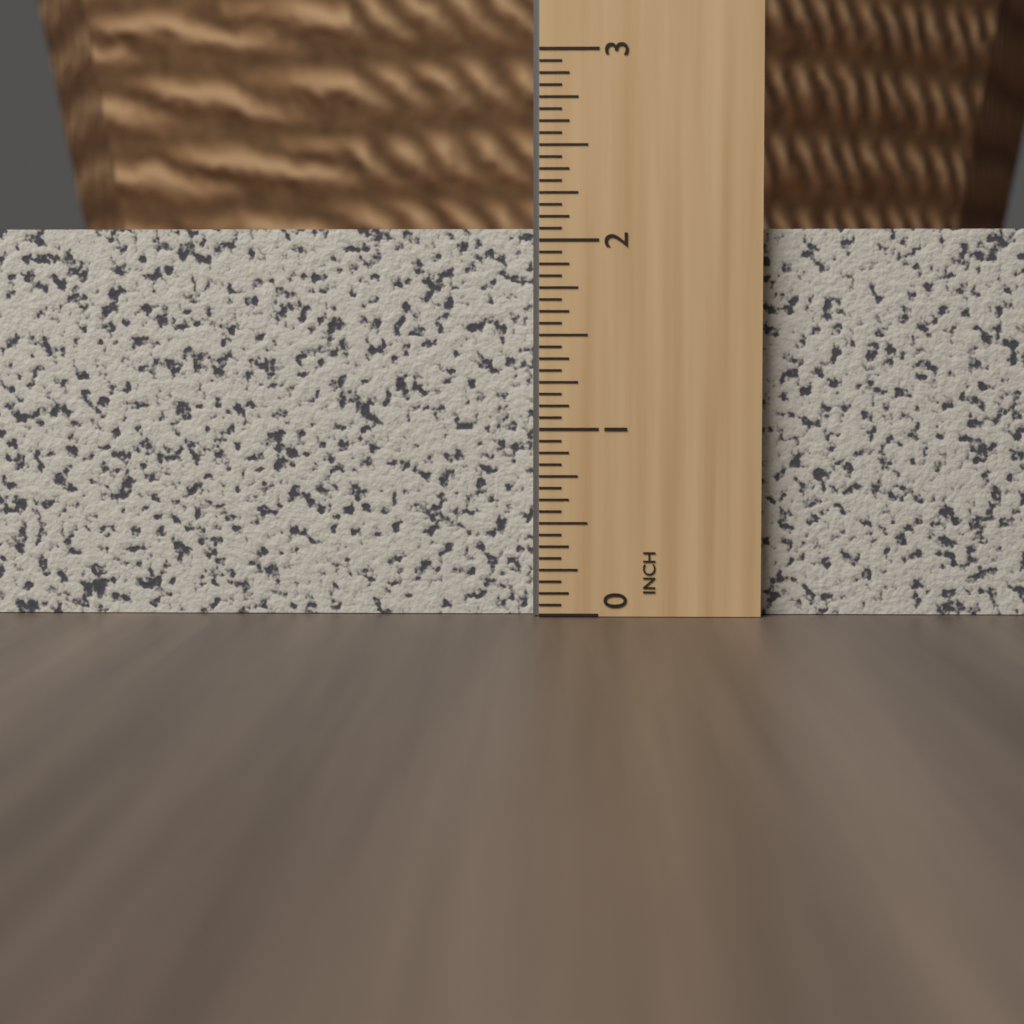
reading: 2.0625 in
